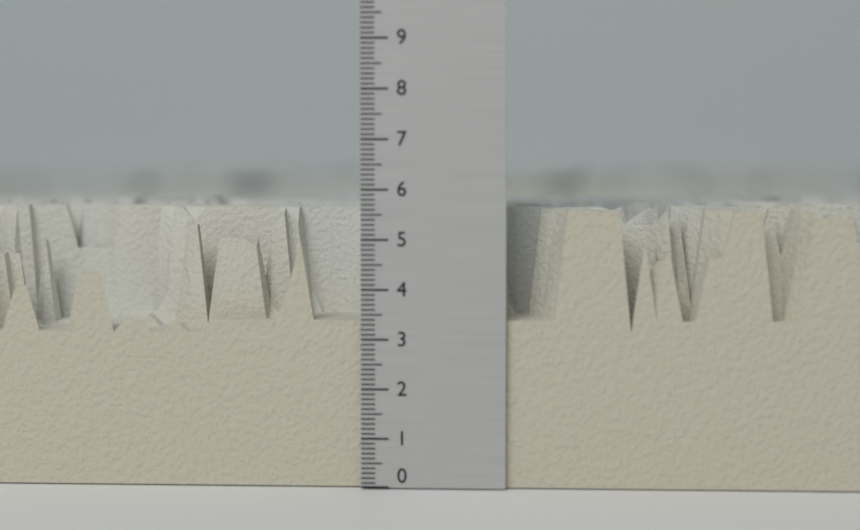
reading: 5.6 (no unit)
